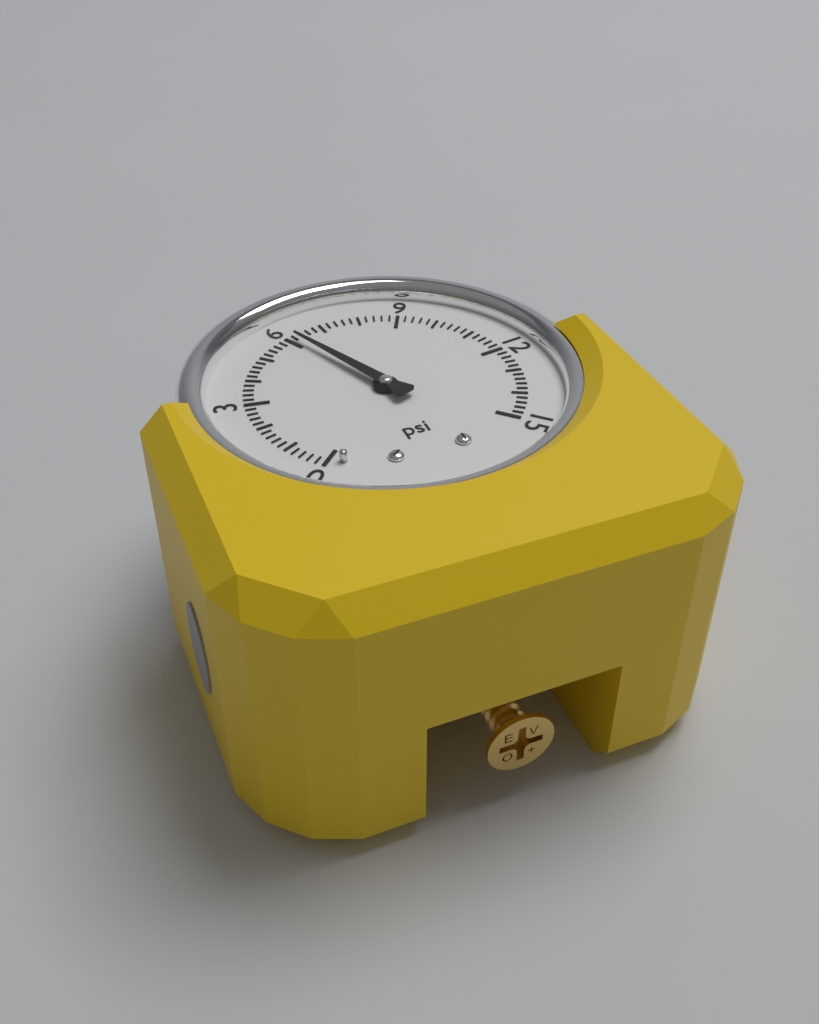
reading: 6.2 psi
